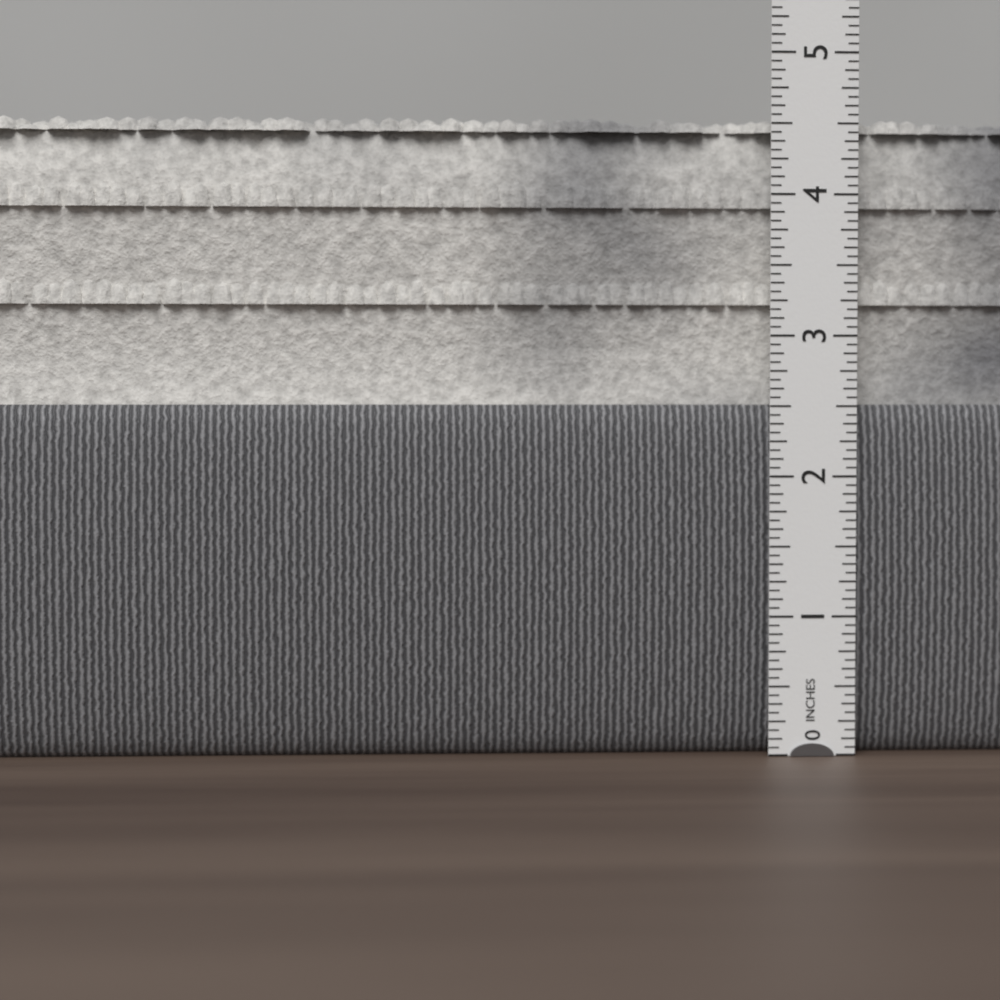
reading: 4.5625 in
